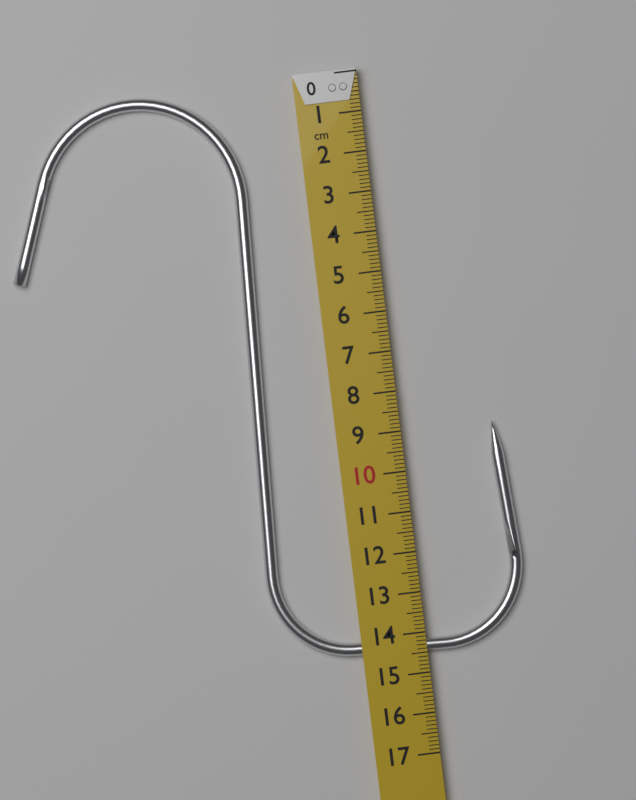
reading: 14.5 cm
